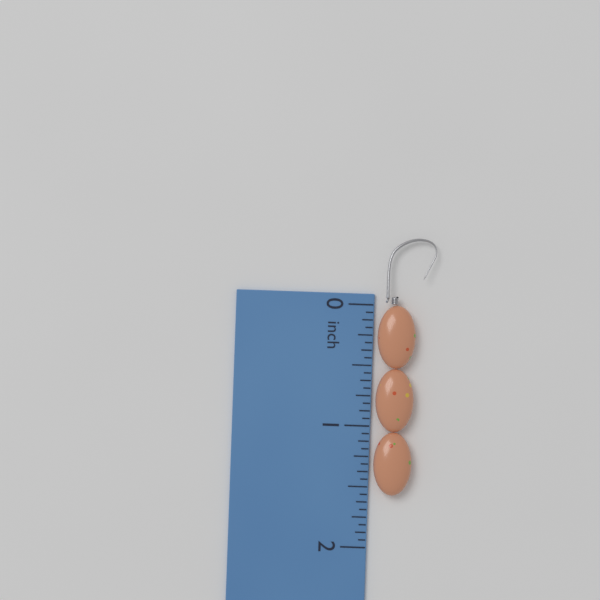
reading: 1.5625 inch
